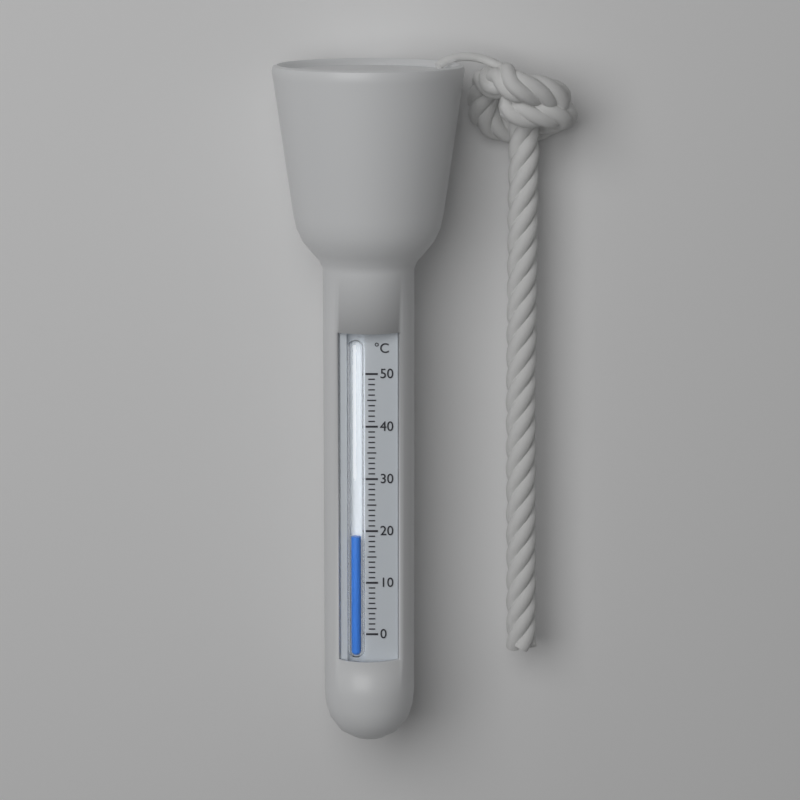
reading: 19 °C
